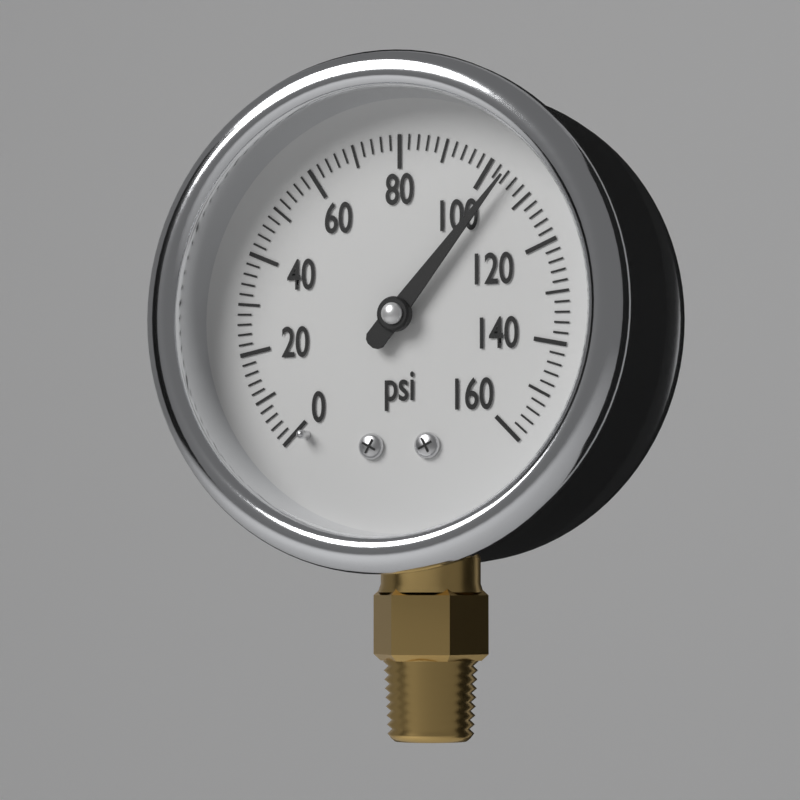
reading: 104 psi
